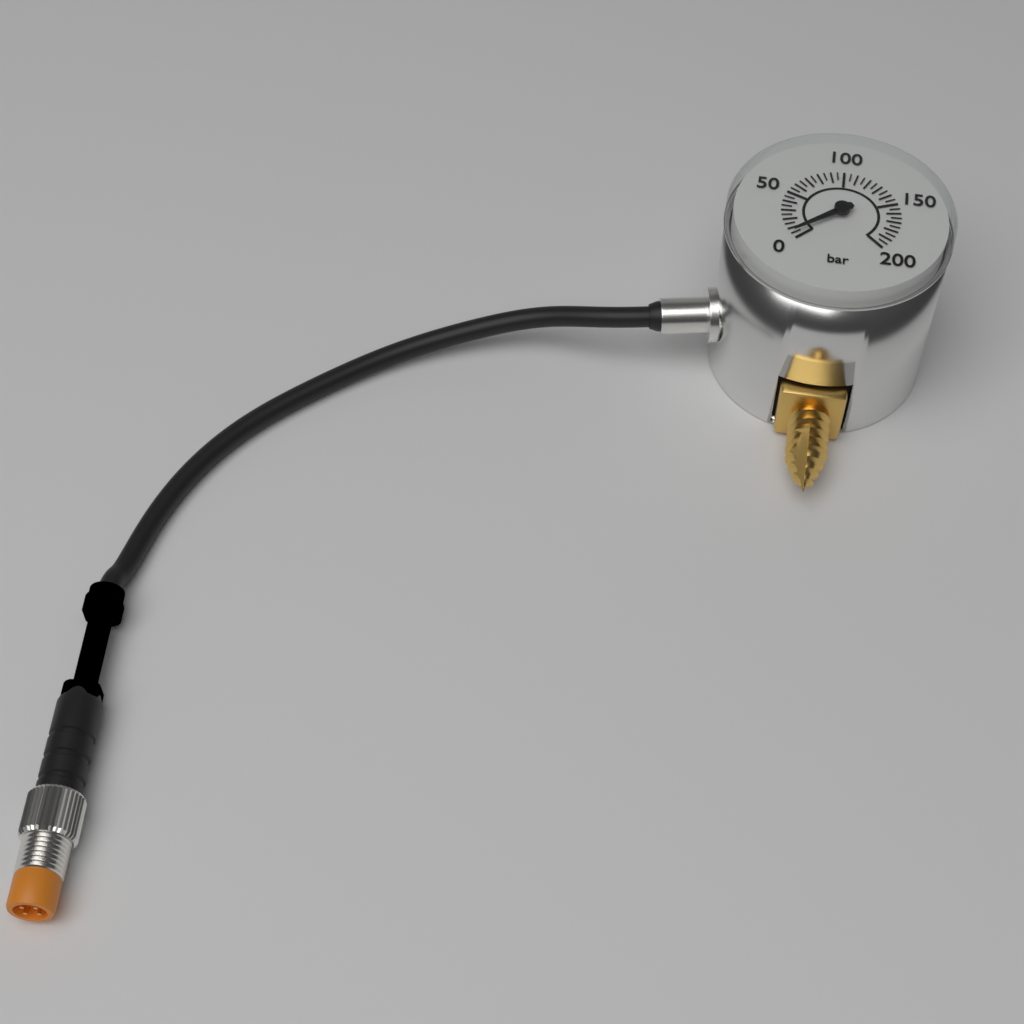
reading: 5 bar
